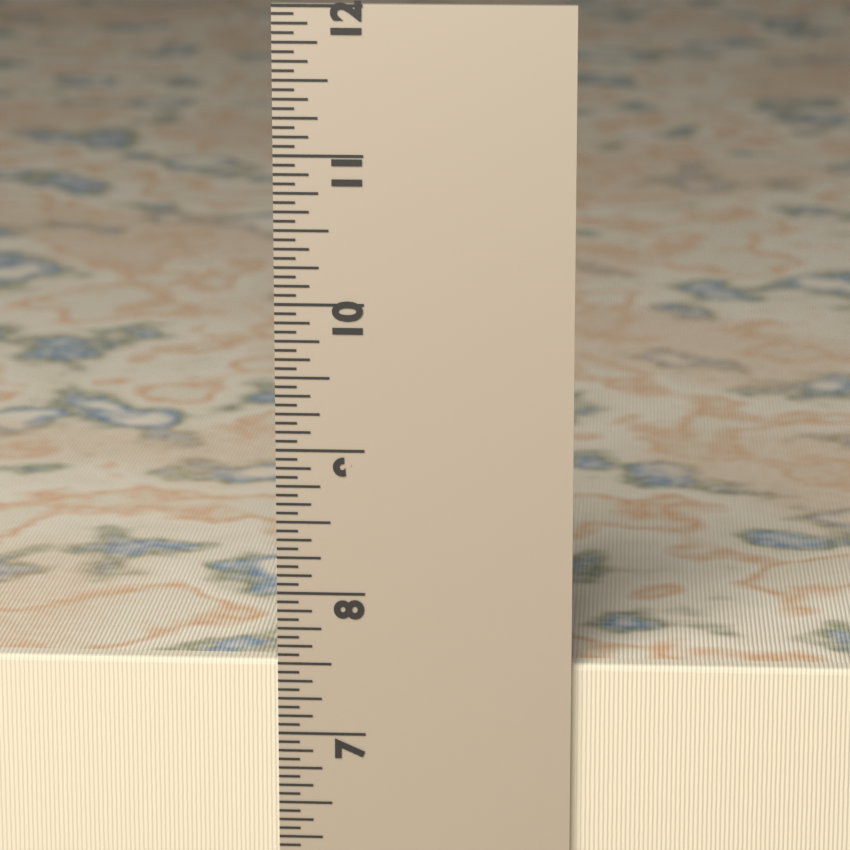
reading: 7.5000 in
